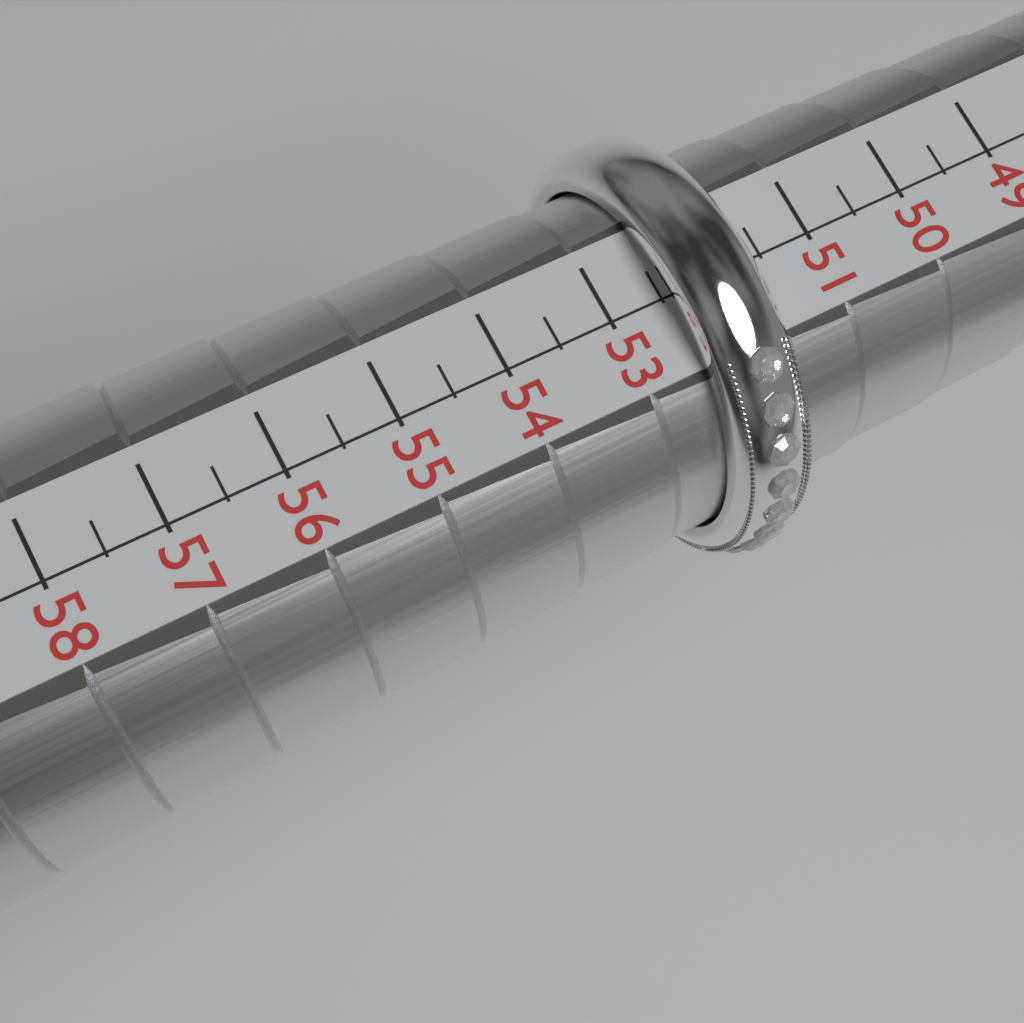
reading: 52.5 (no unit)
